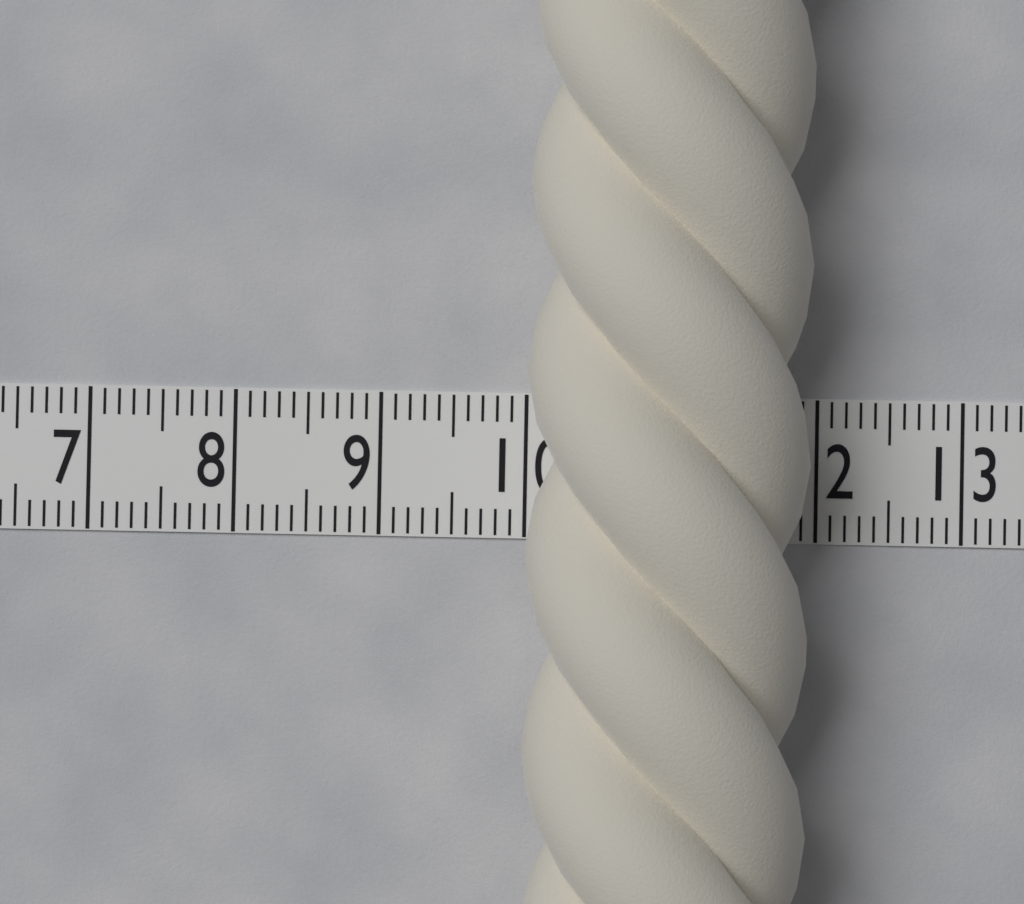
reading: 11.9 (no unit)
